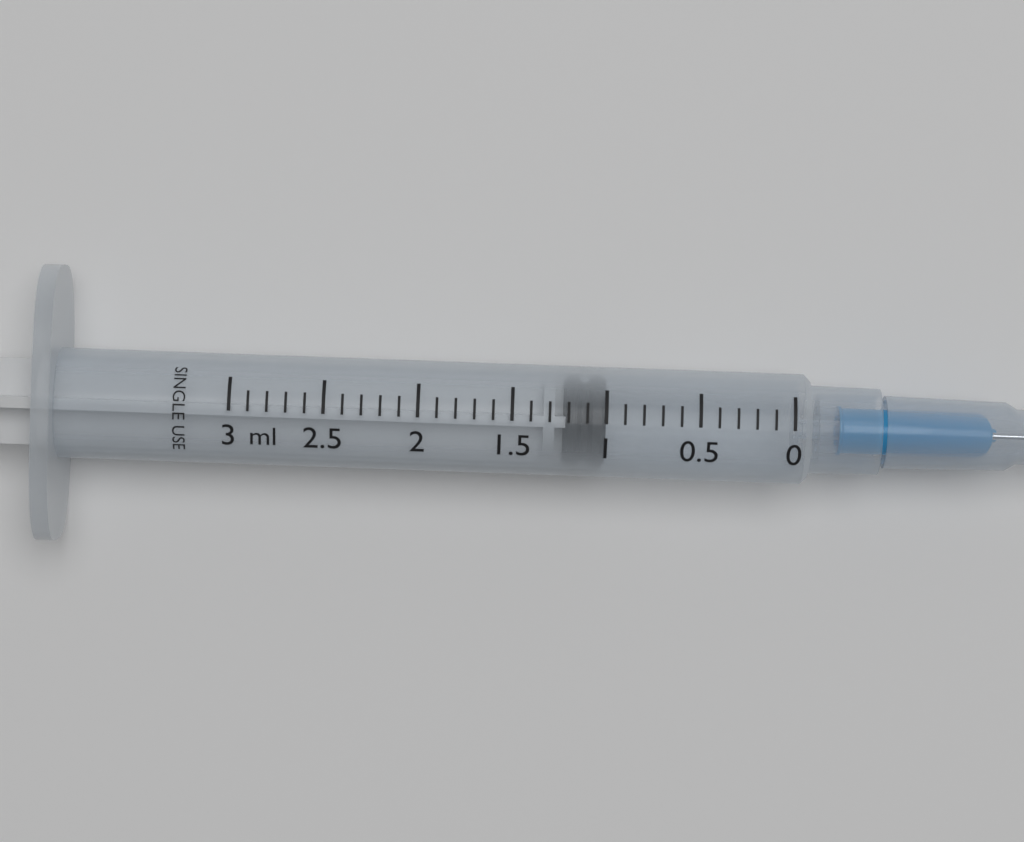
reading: 1.0 ml
